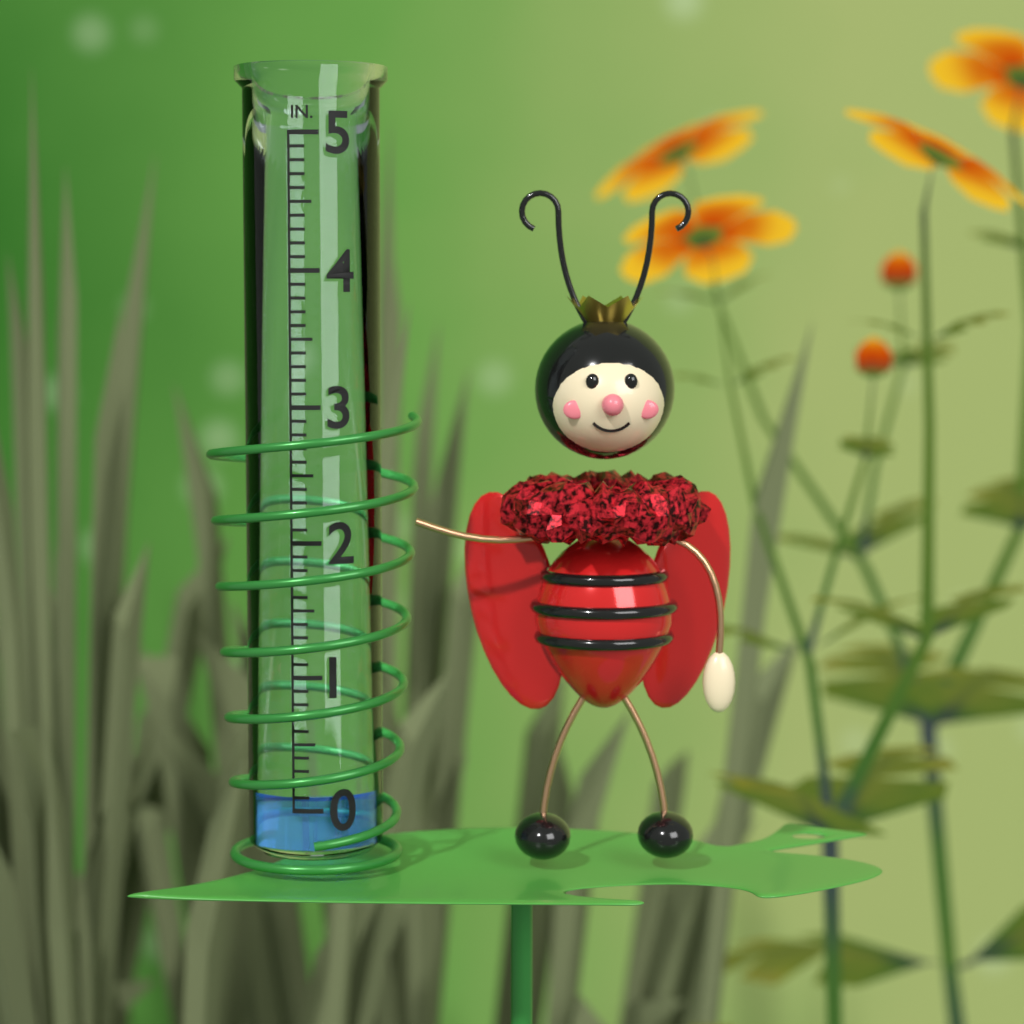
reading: 0.1 in
